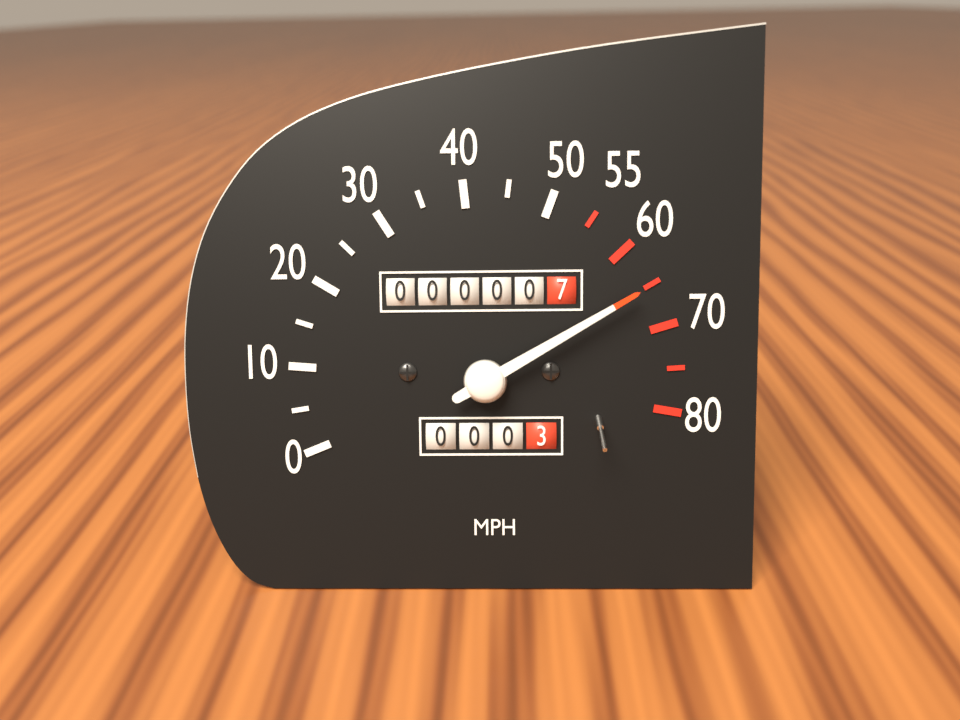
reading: 65 mph
